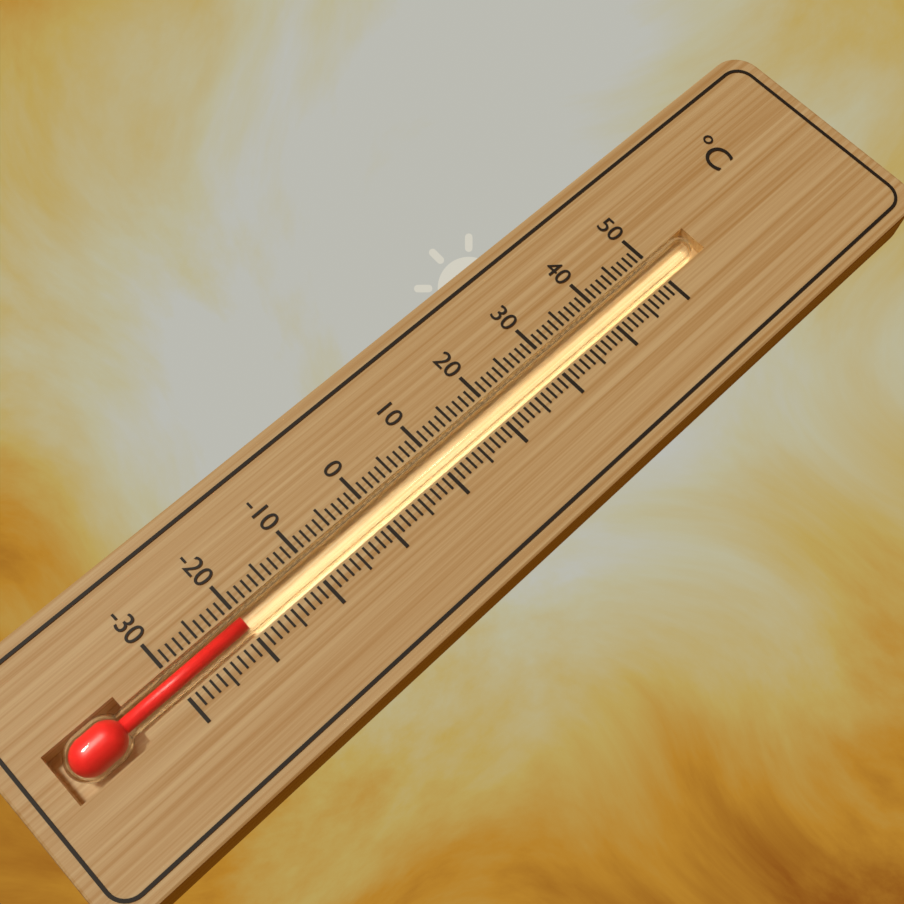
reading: -20 °C
